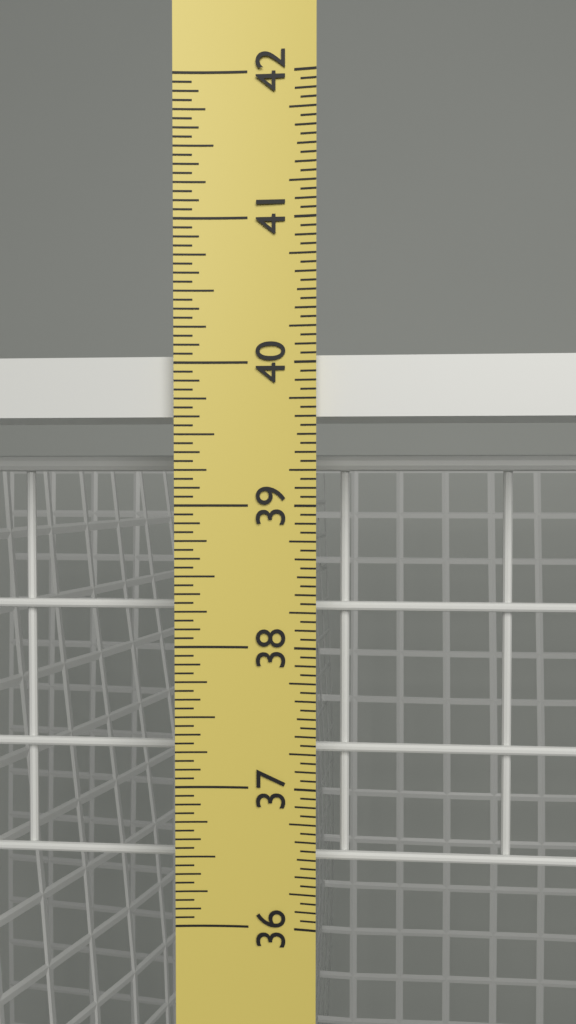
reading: 40.0625 in
